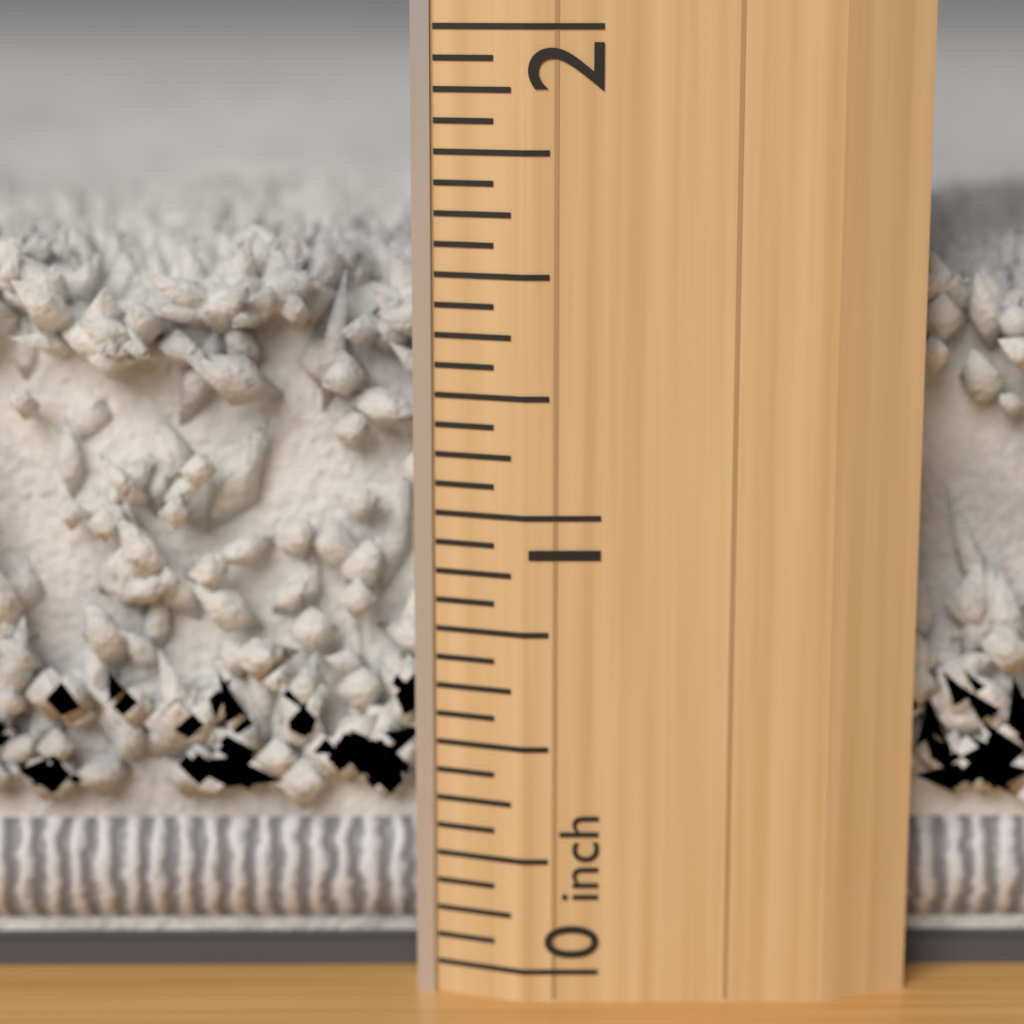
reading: 1.5625 inch
